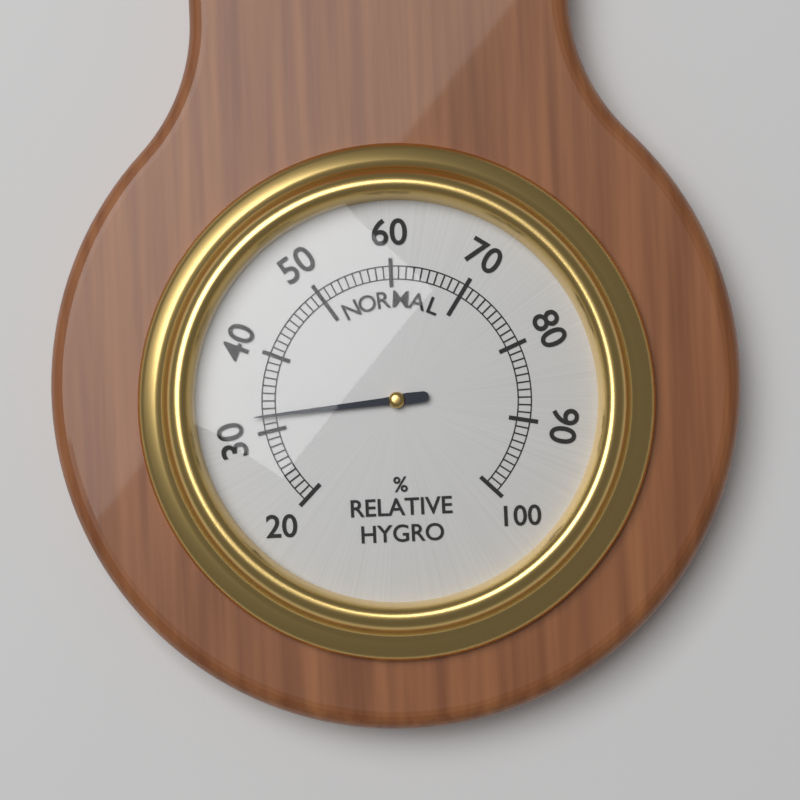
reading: 32 %
